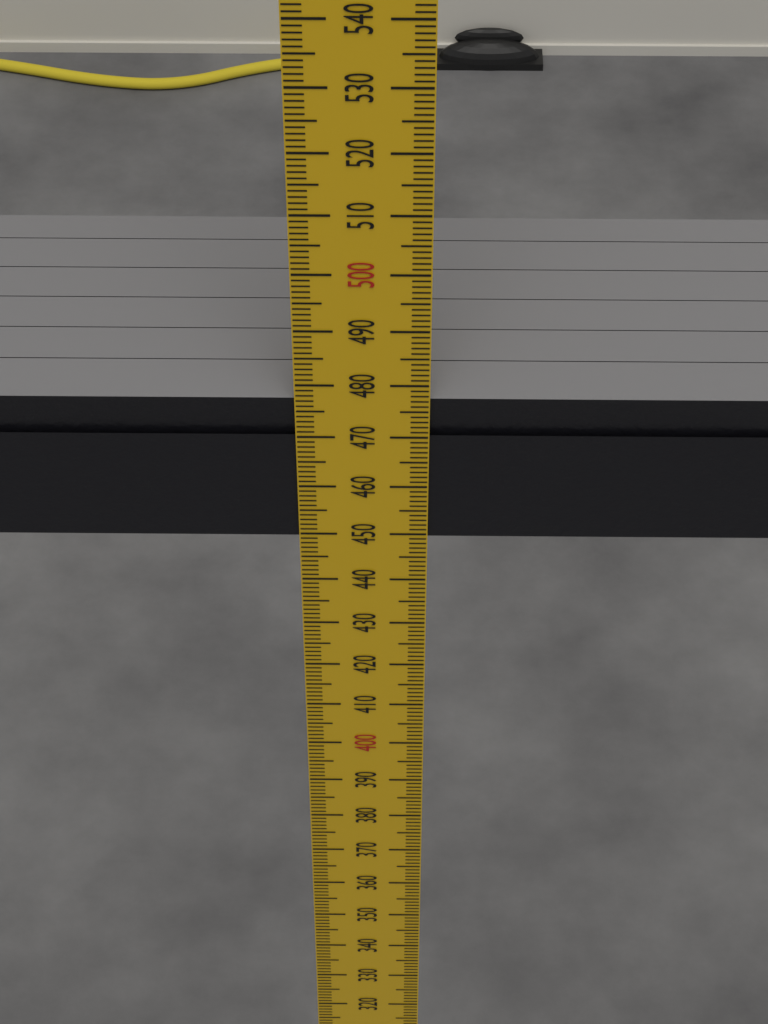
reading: 477 mm
